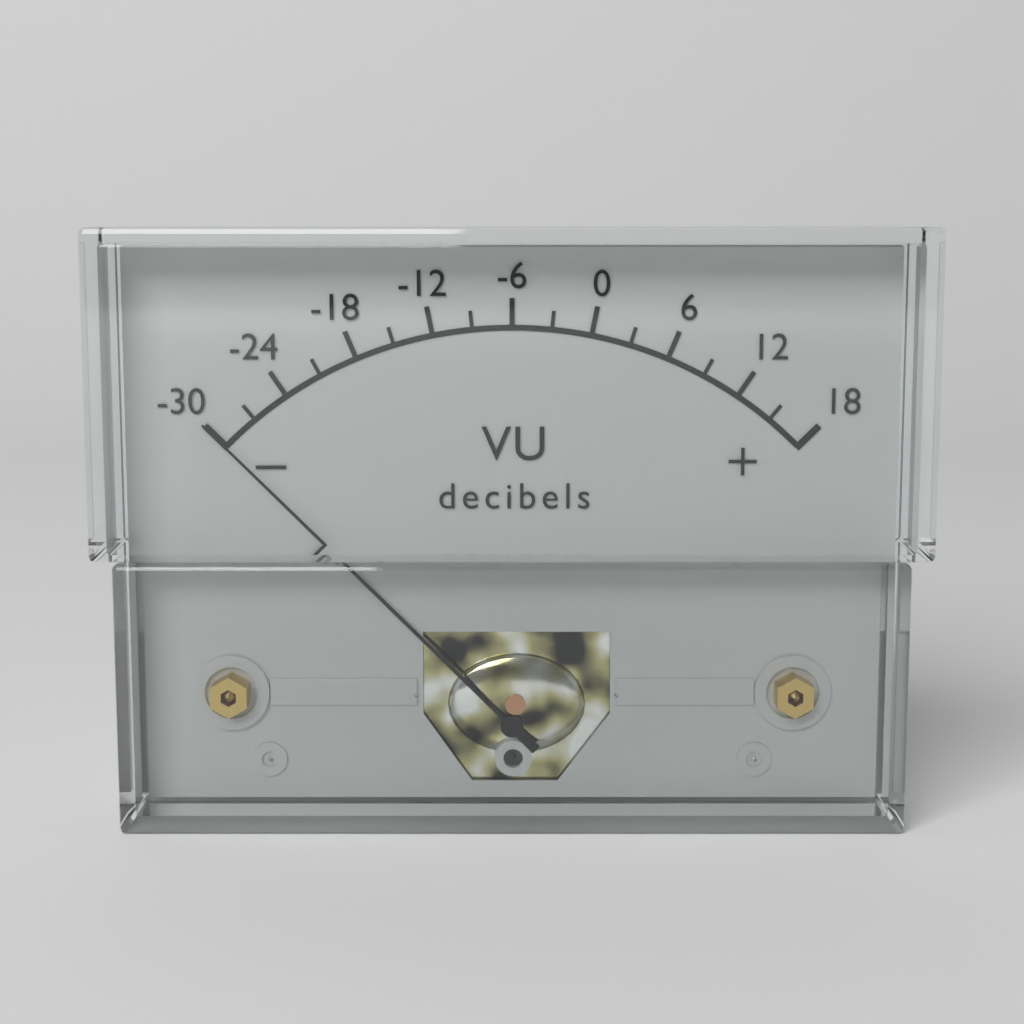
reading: -30 dB
